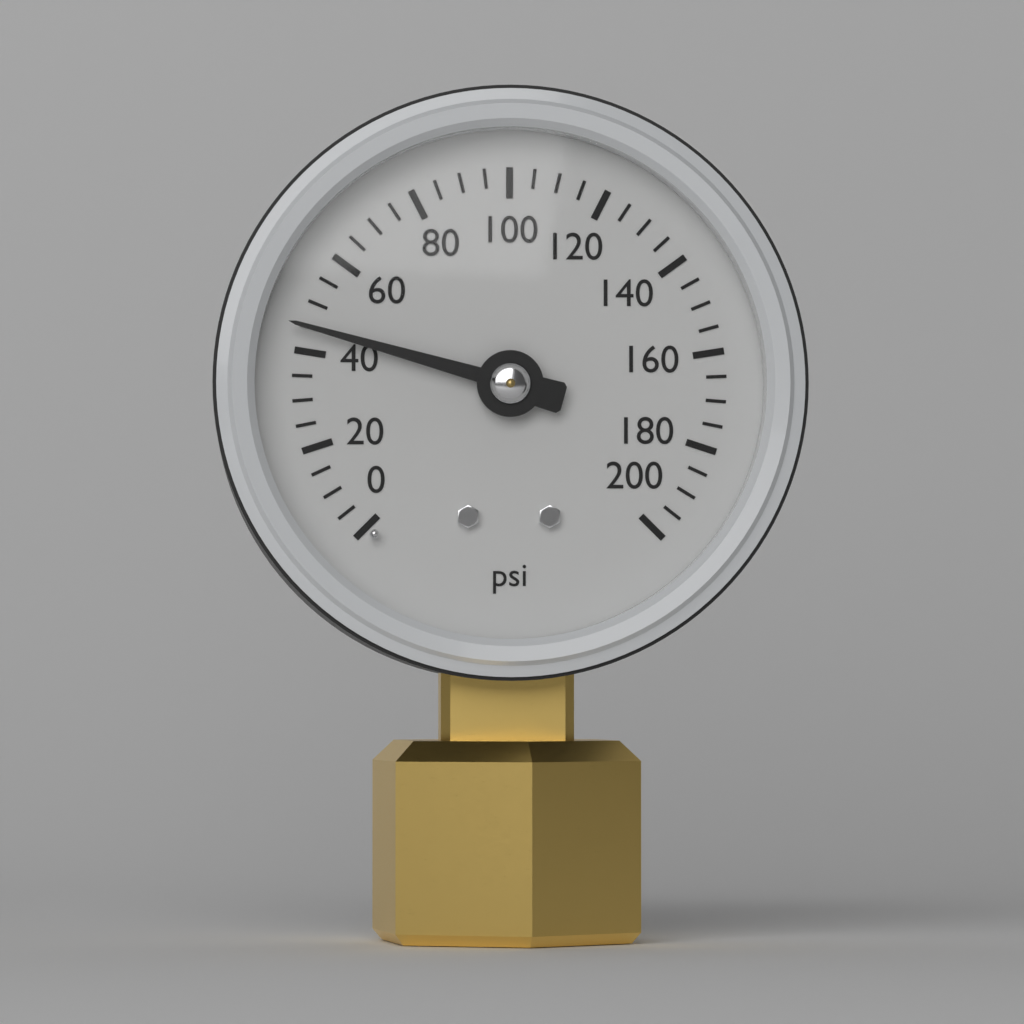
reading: 45 psi
